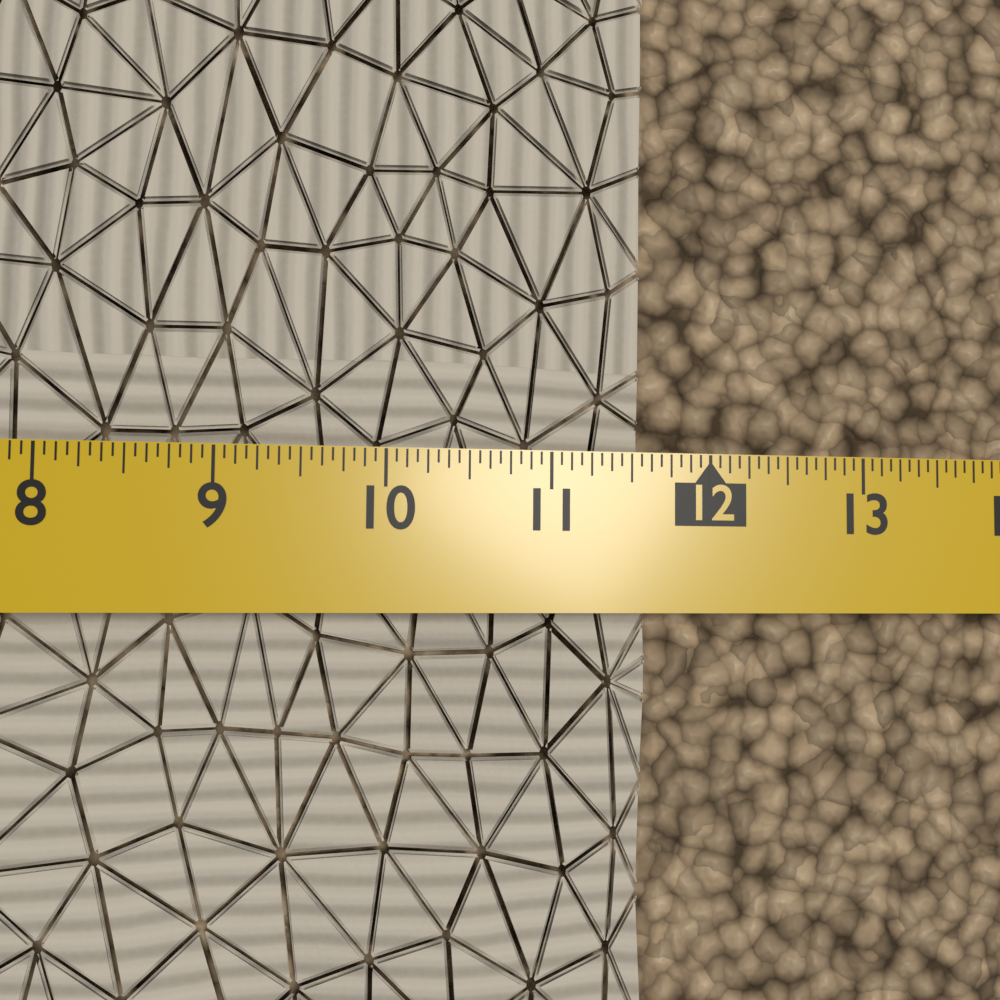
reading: 11.6250 in
